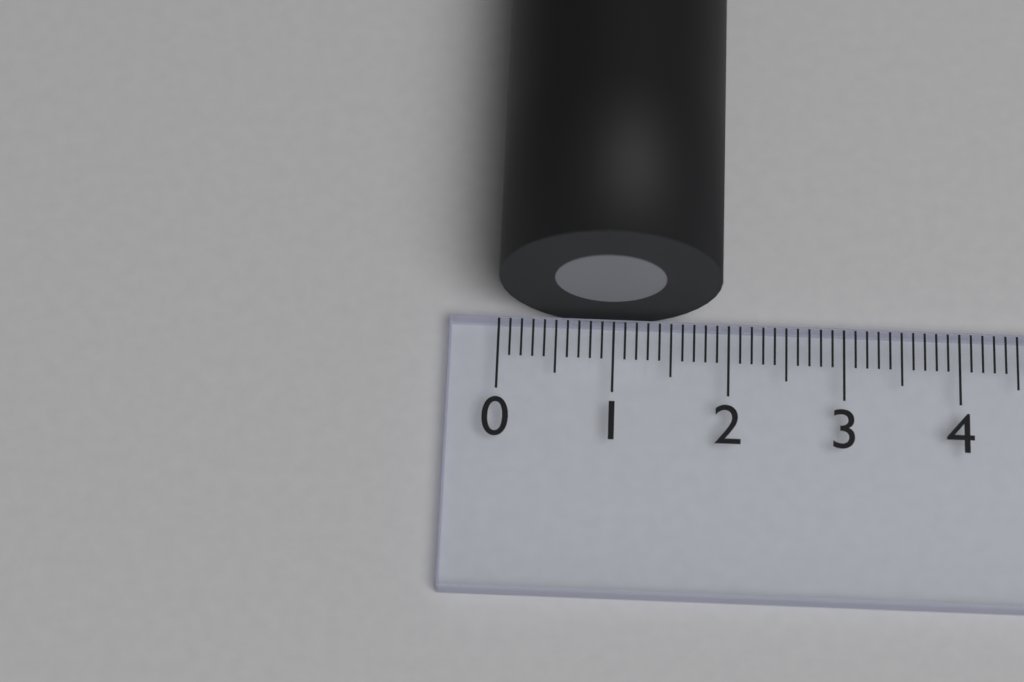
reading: 1.9 (no unit)
